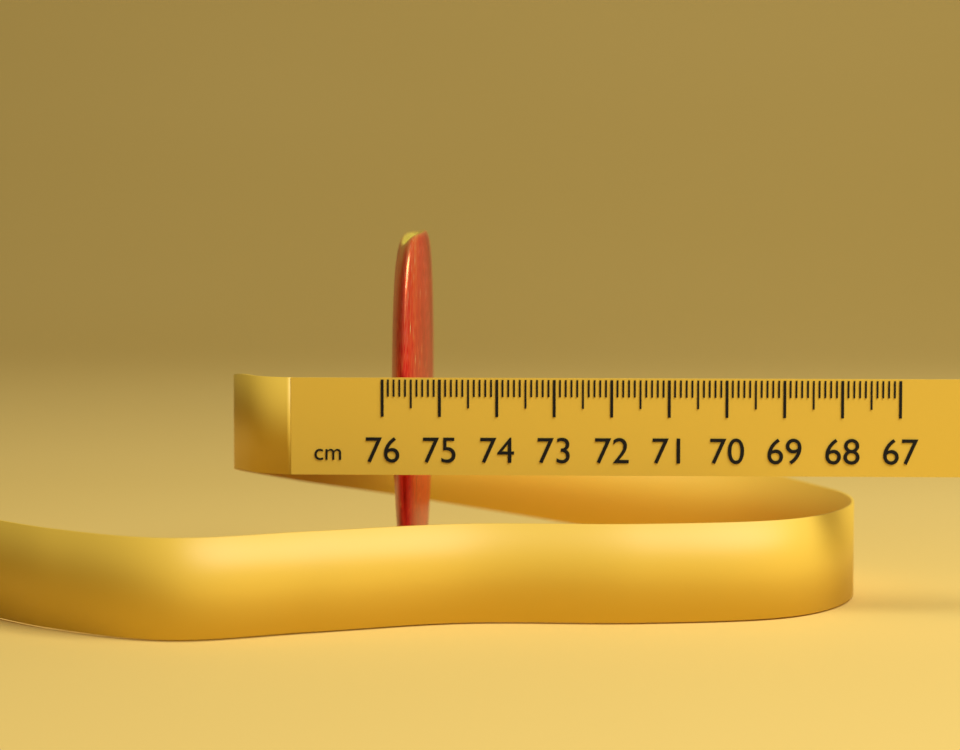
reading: 75.3 cm
